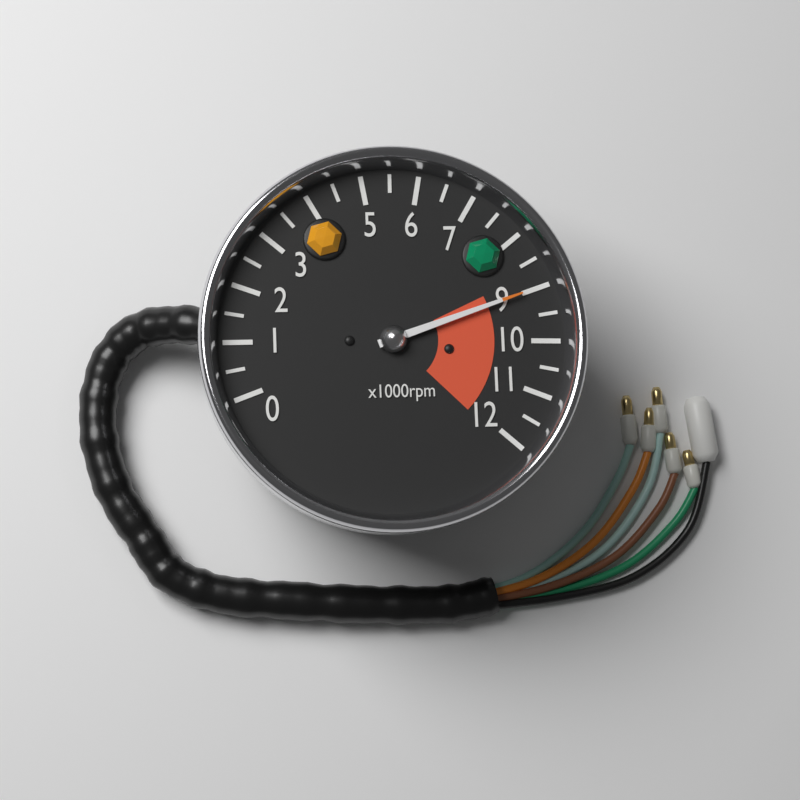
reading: 9000 rpm
